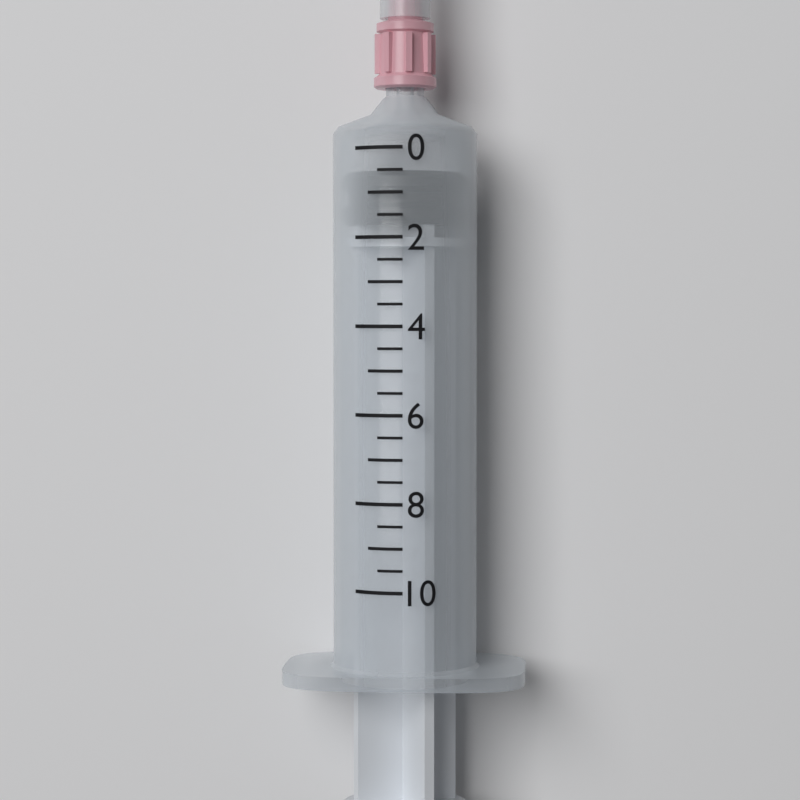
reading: 0.5 (no unit)
